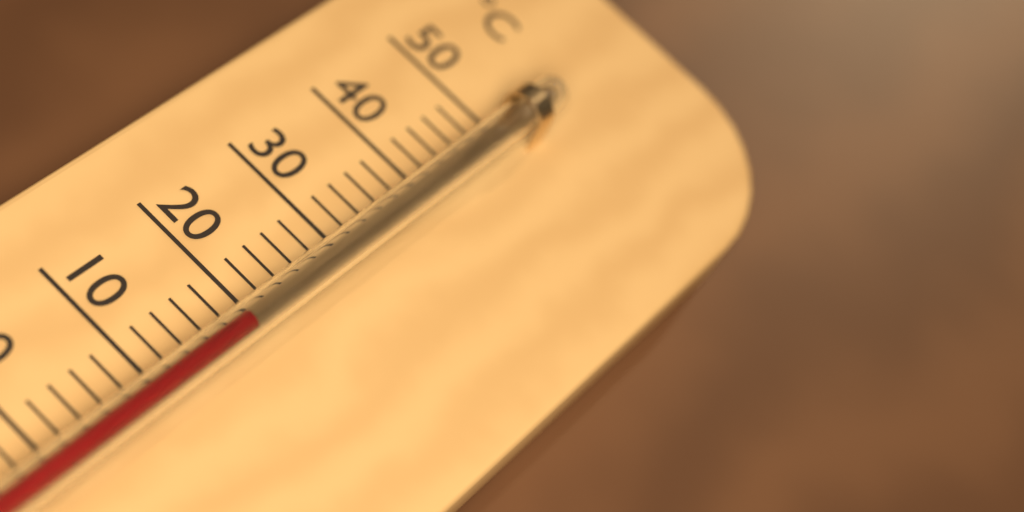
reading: 18 °C
